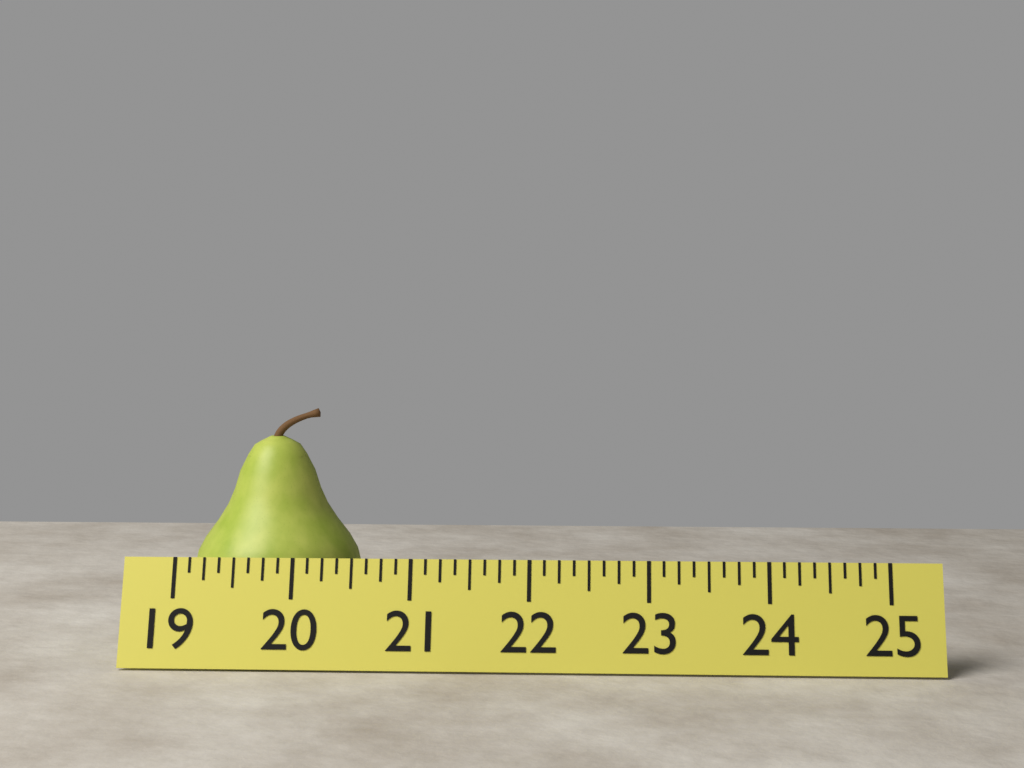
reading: 20.500 (no unit)
